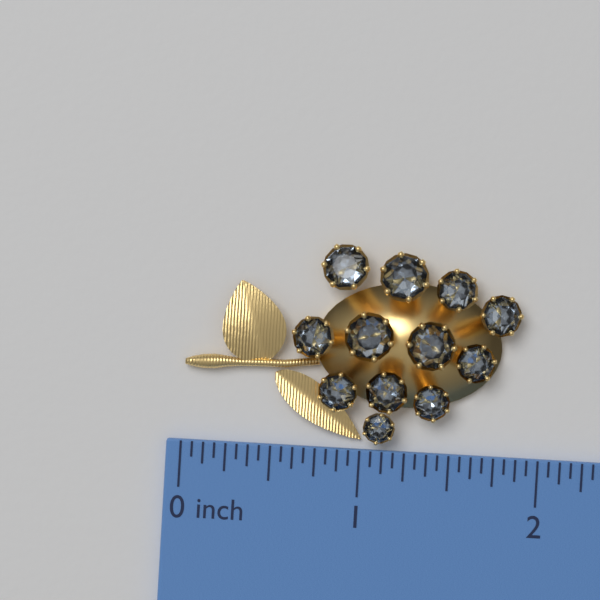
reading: 1.8750 inch
